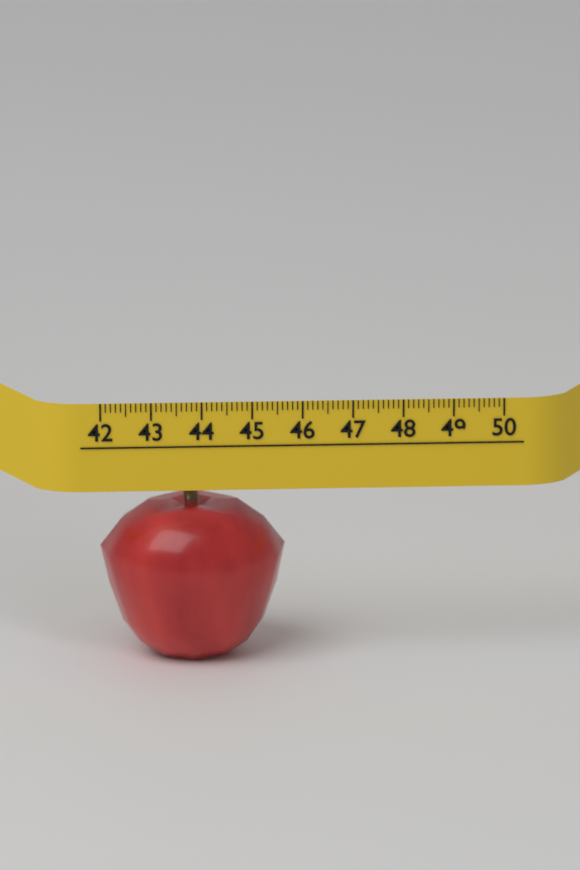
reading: 45.7 (no unit)
